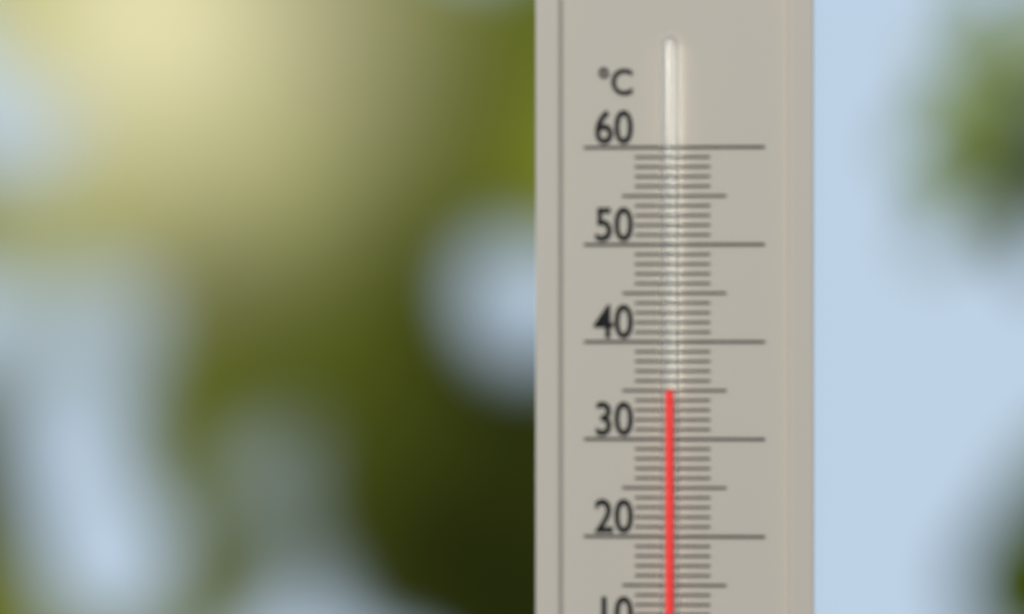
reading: 35 °C
